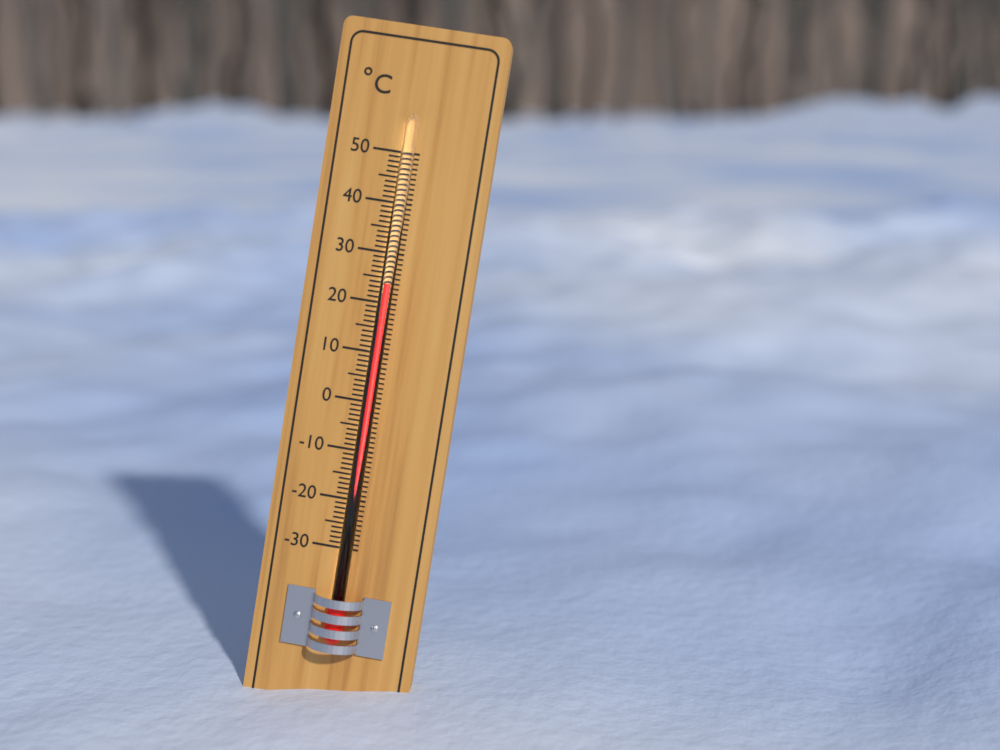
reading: 24 °C
